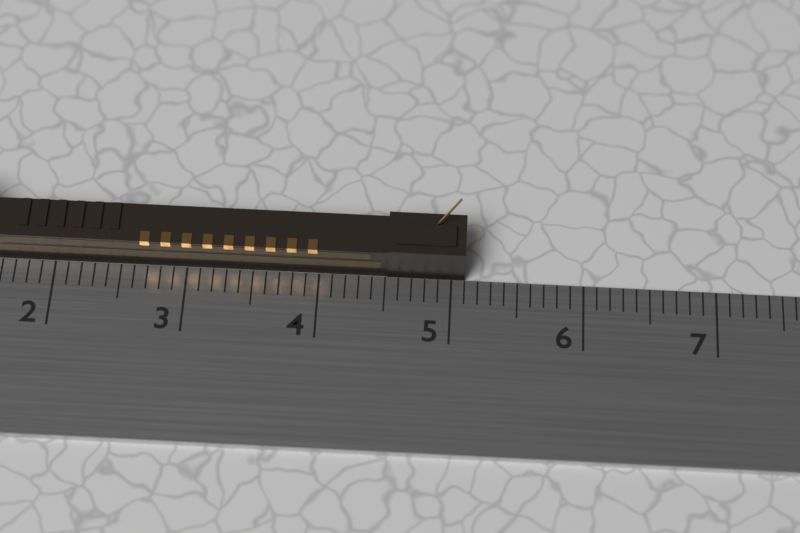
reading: 5.1 cm
